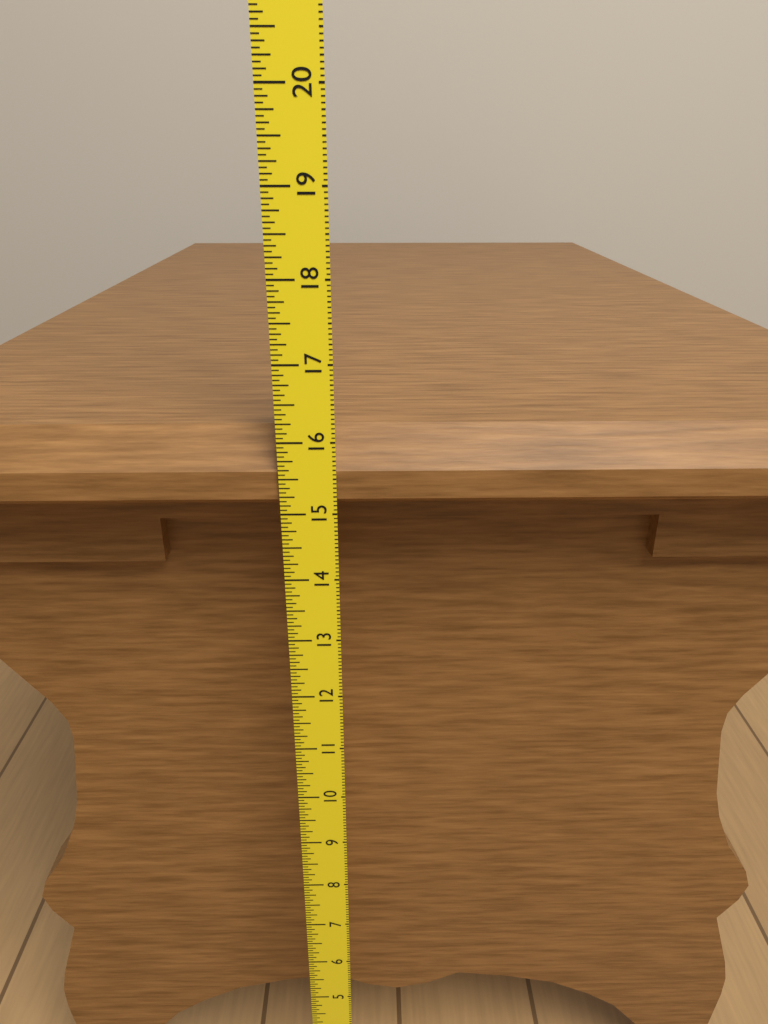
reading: 16.0625 in
